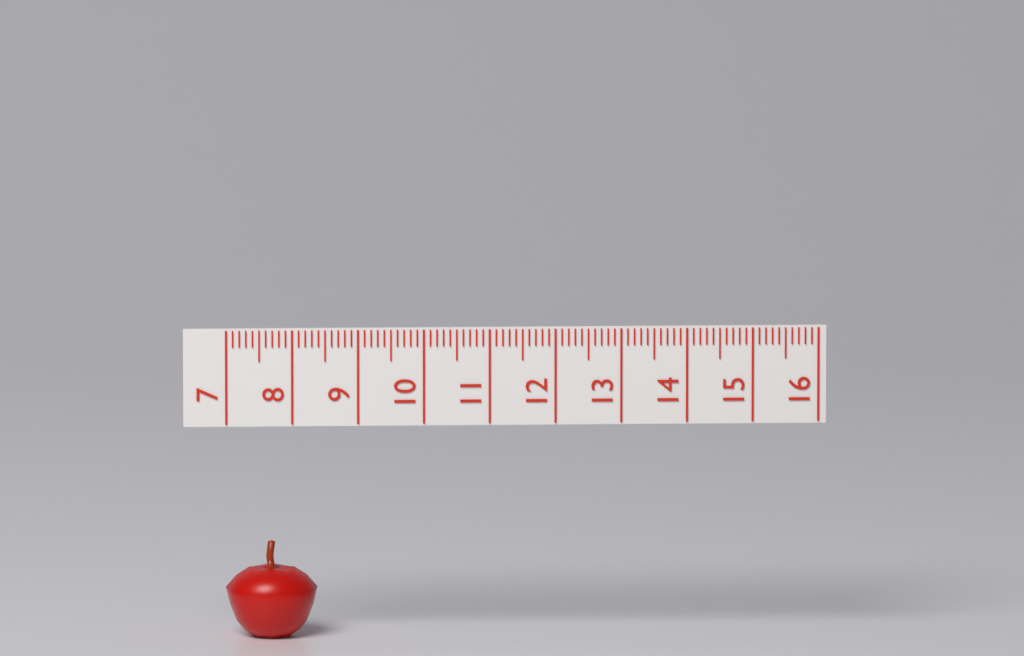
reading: 8.4 (no unit)
